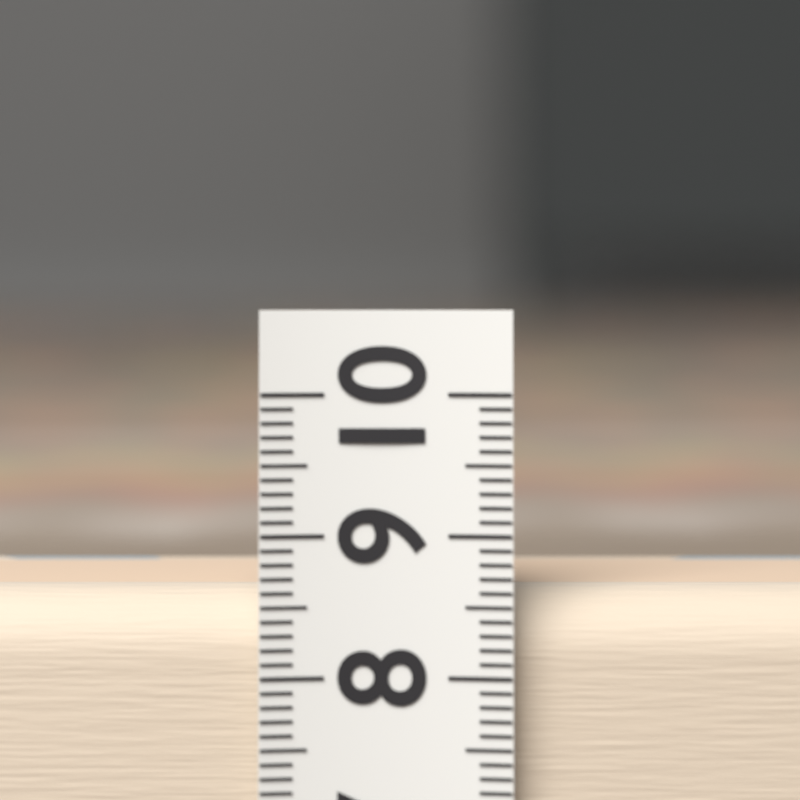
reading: 8.6 (no unit)
